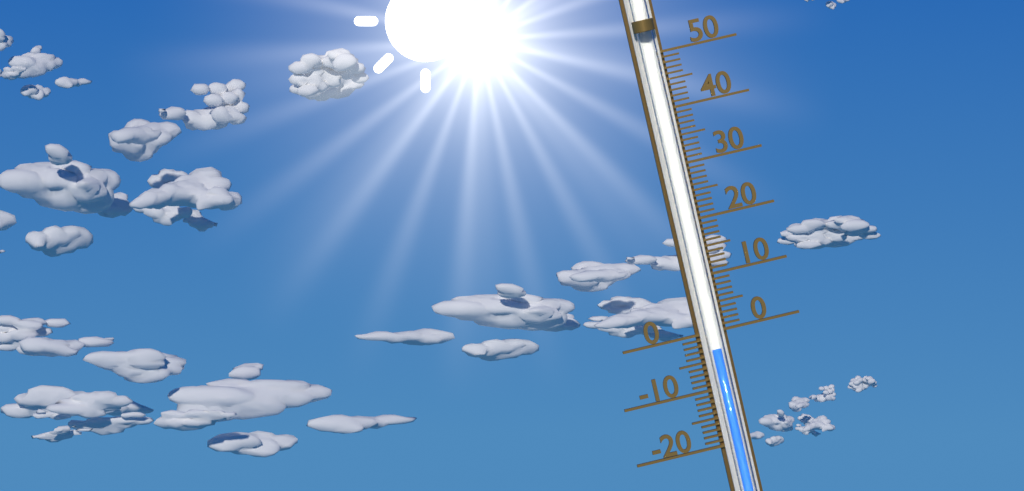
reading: -3 (no unit)
